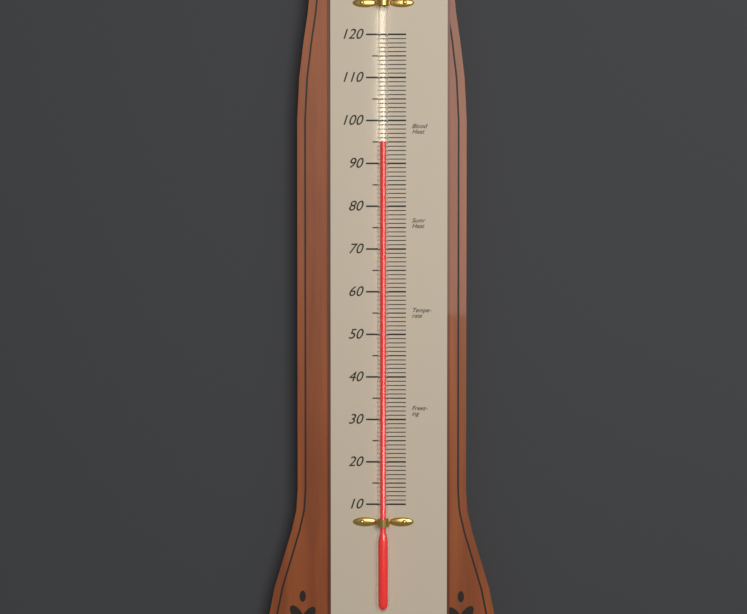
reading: 95 (no unit)
